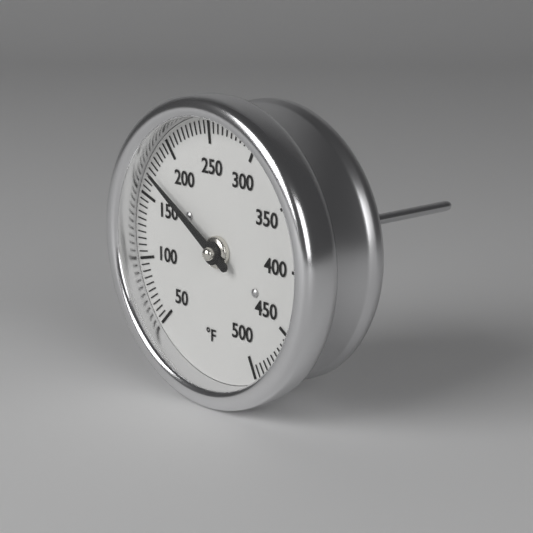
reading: 170 °F
